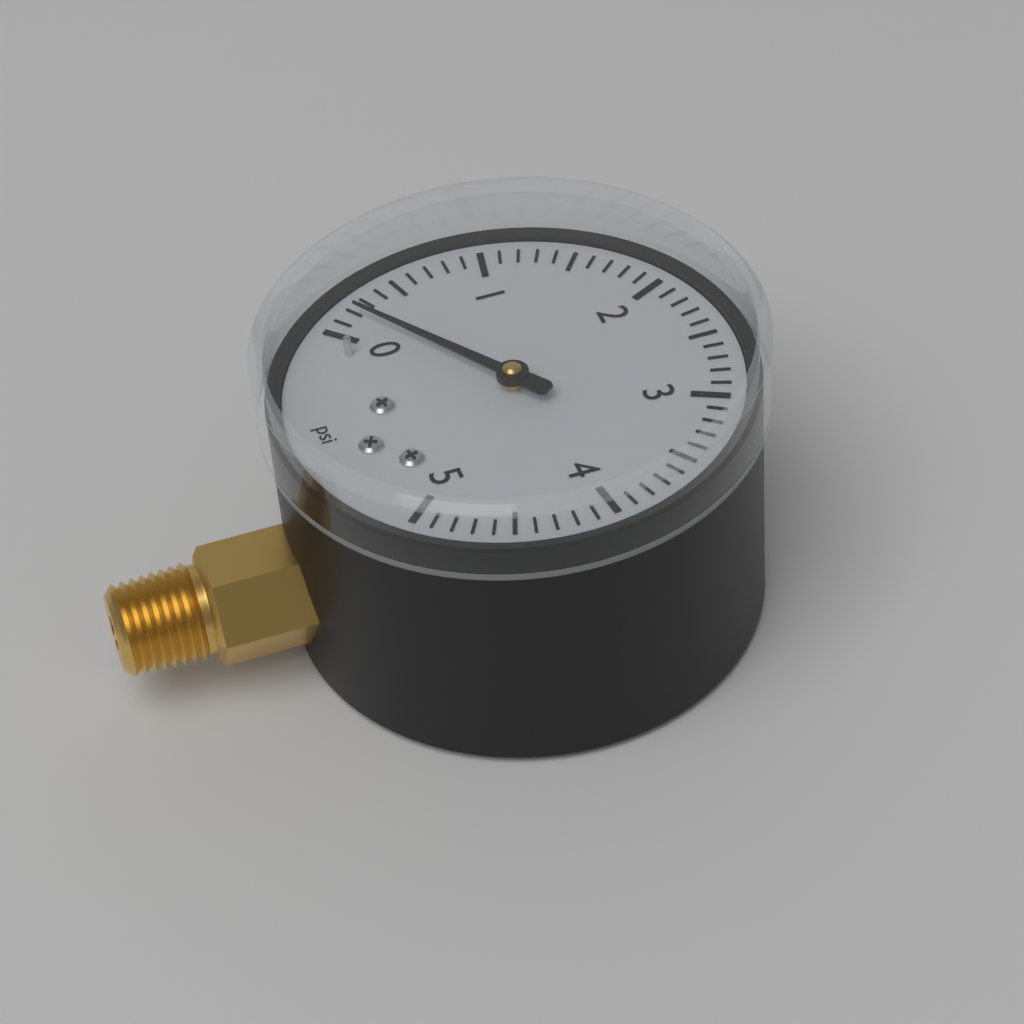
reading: 0.2 psi
